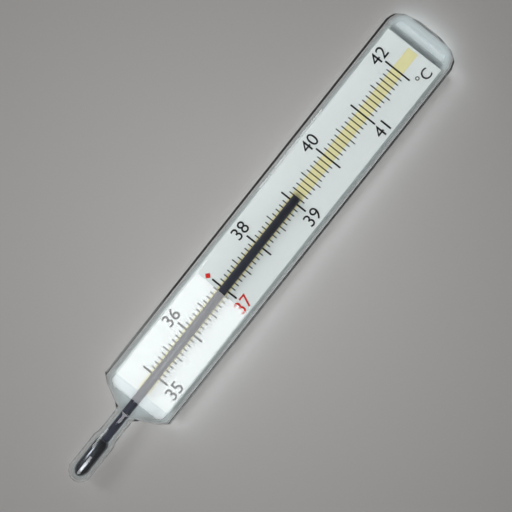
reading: 39.1 °C
